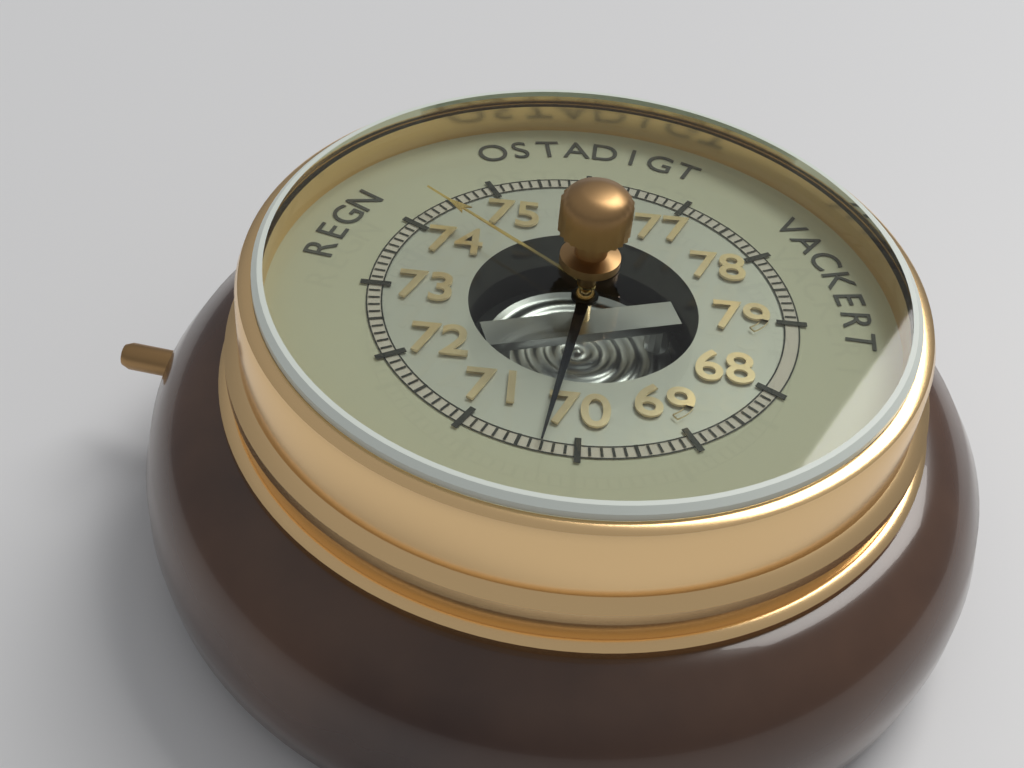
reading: 70.3 (no unit)
